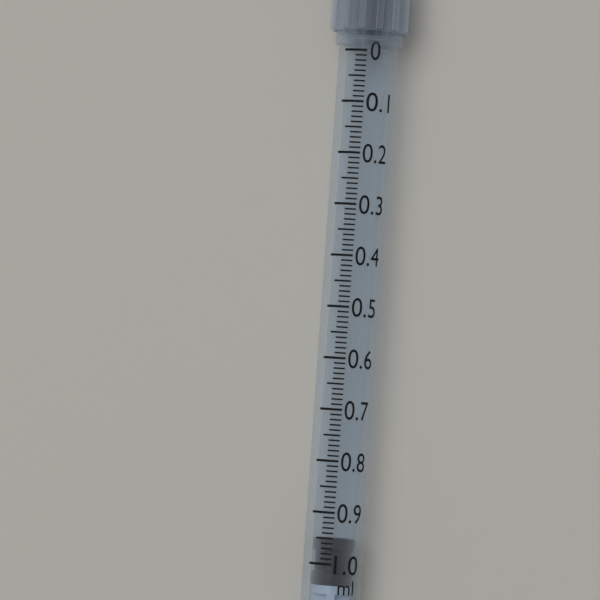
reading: 0.95 ml
